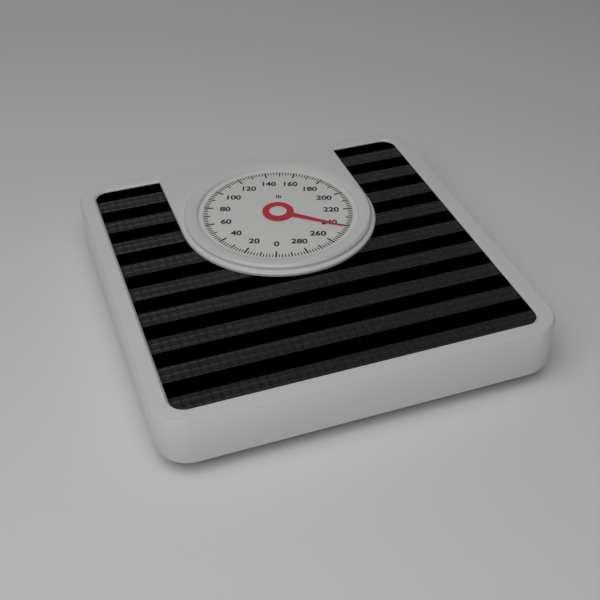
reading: 242 lb
